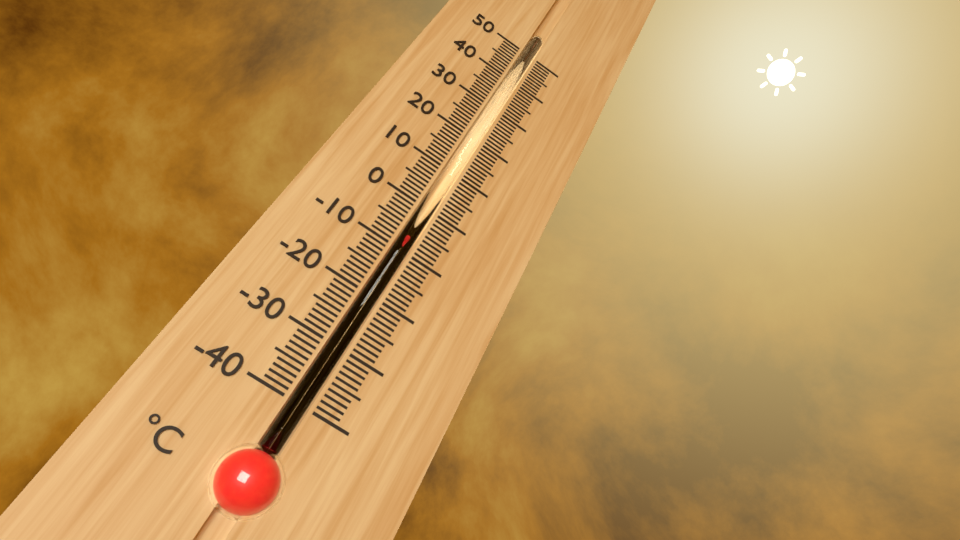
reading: -7 °C
